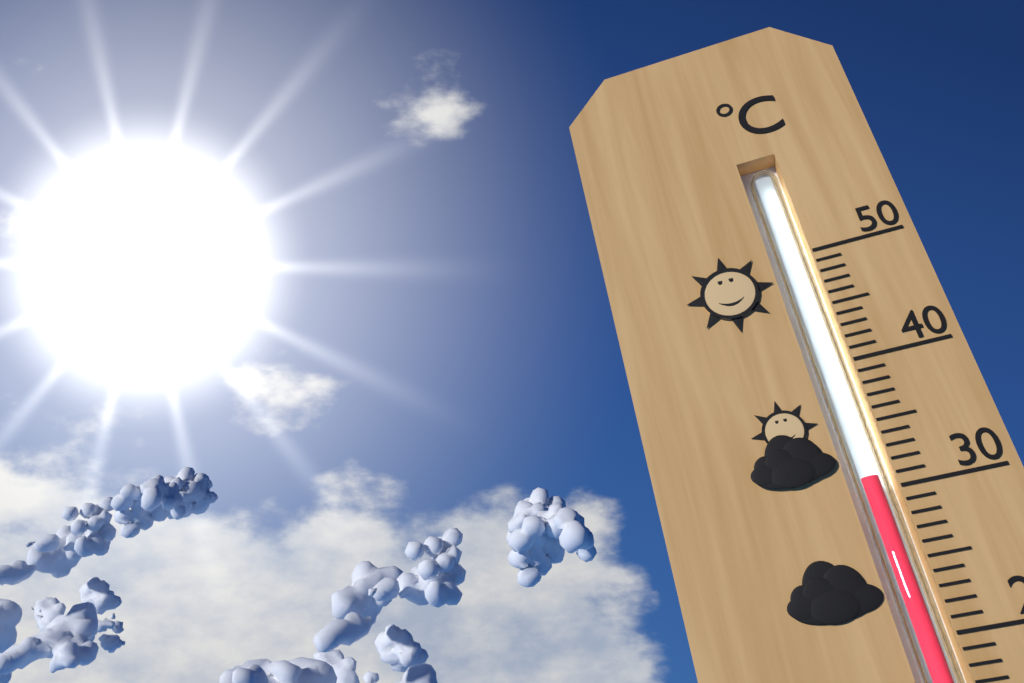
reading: 31 °C
